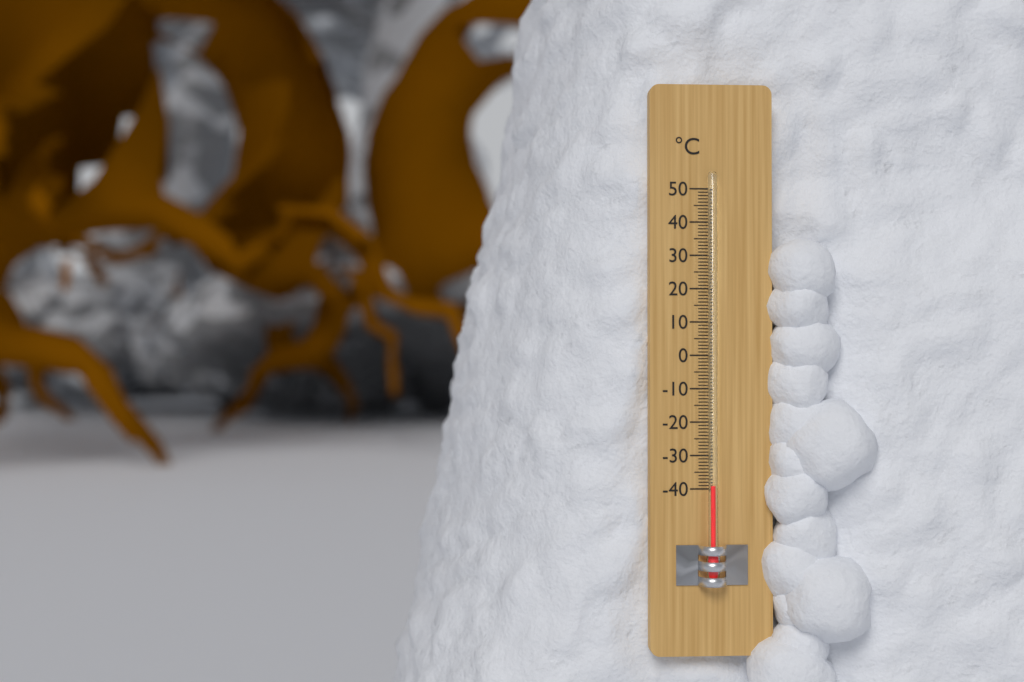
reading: -39 °C
